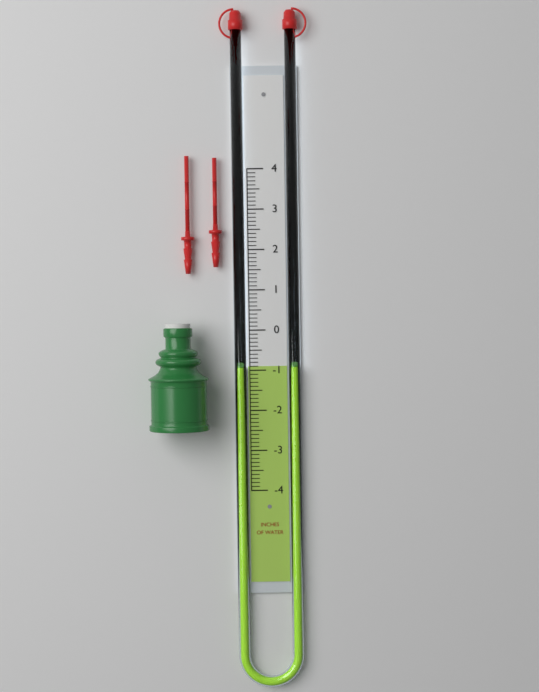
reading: -0.9 in
